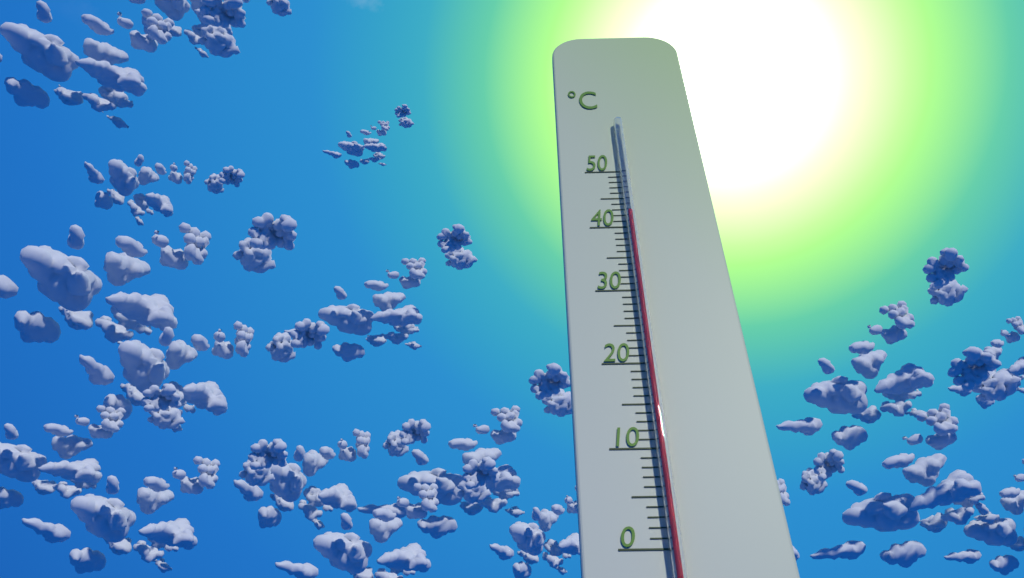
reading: 42 °C
